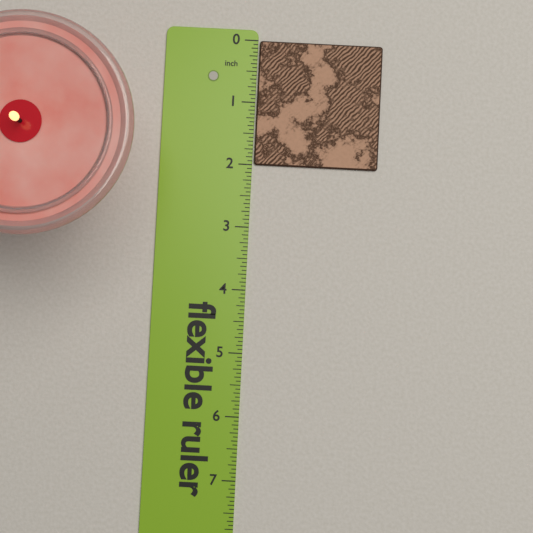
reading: 2.0000 in
